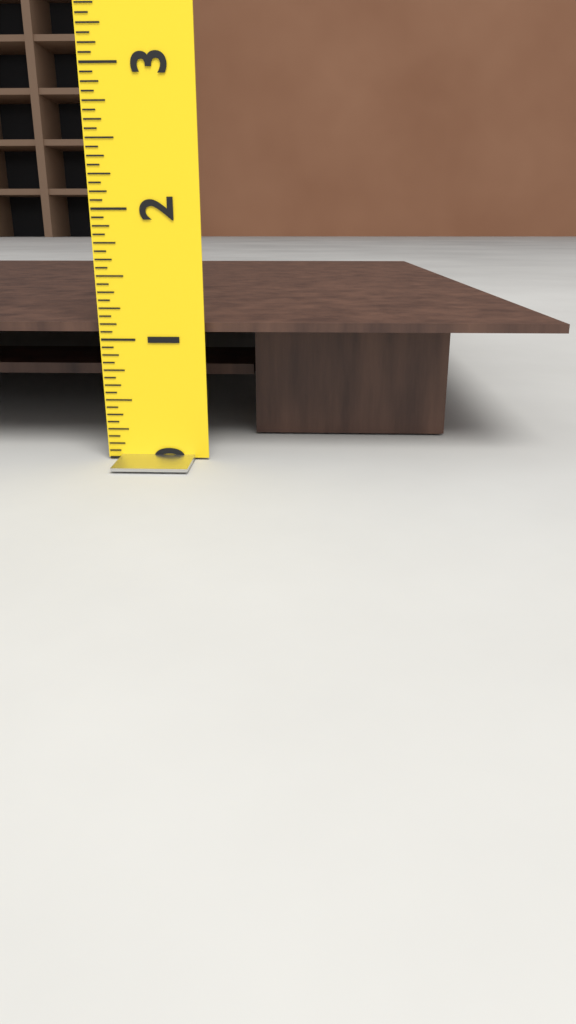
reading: 1.1250 (no unit)
